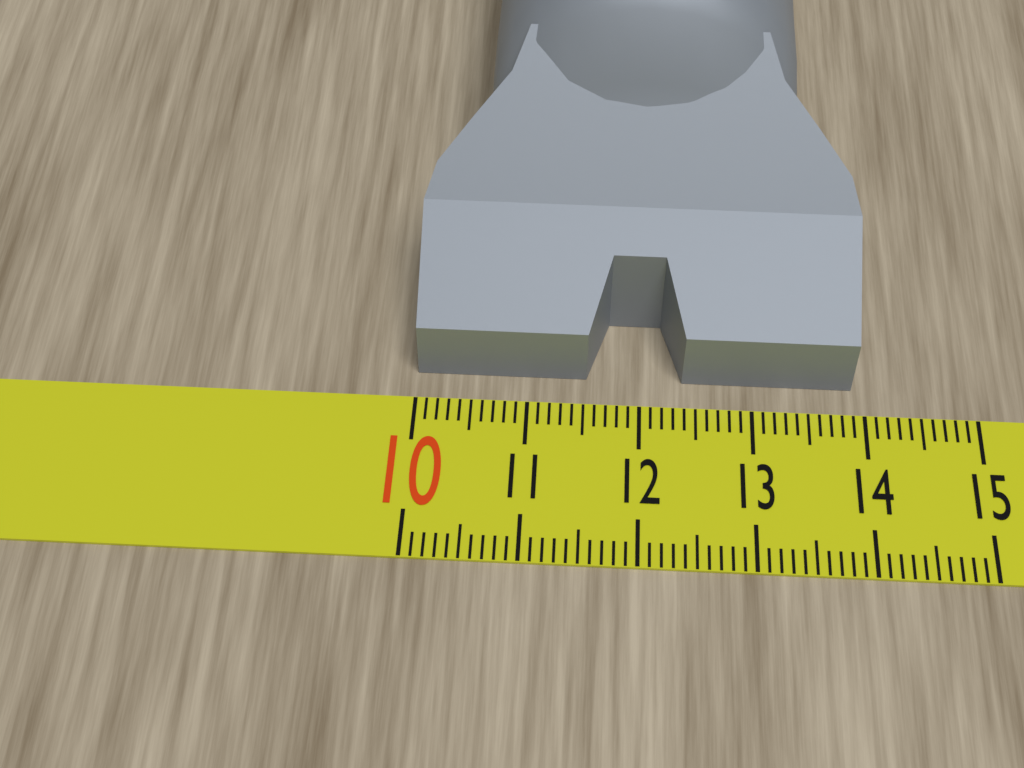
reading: 13.9 (no unit)
